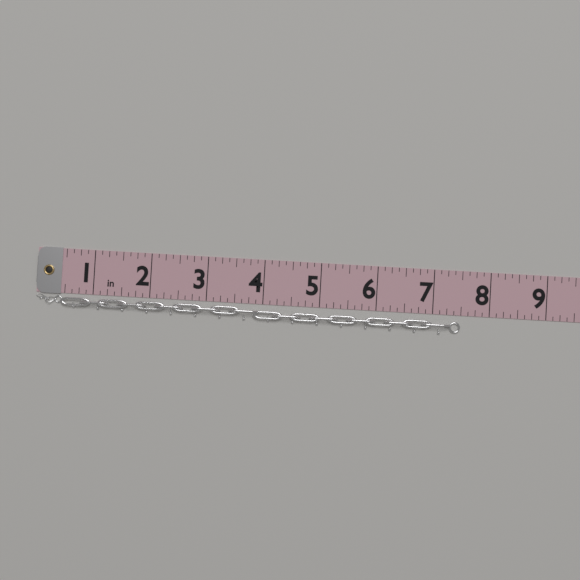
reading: 7.500 in
